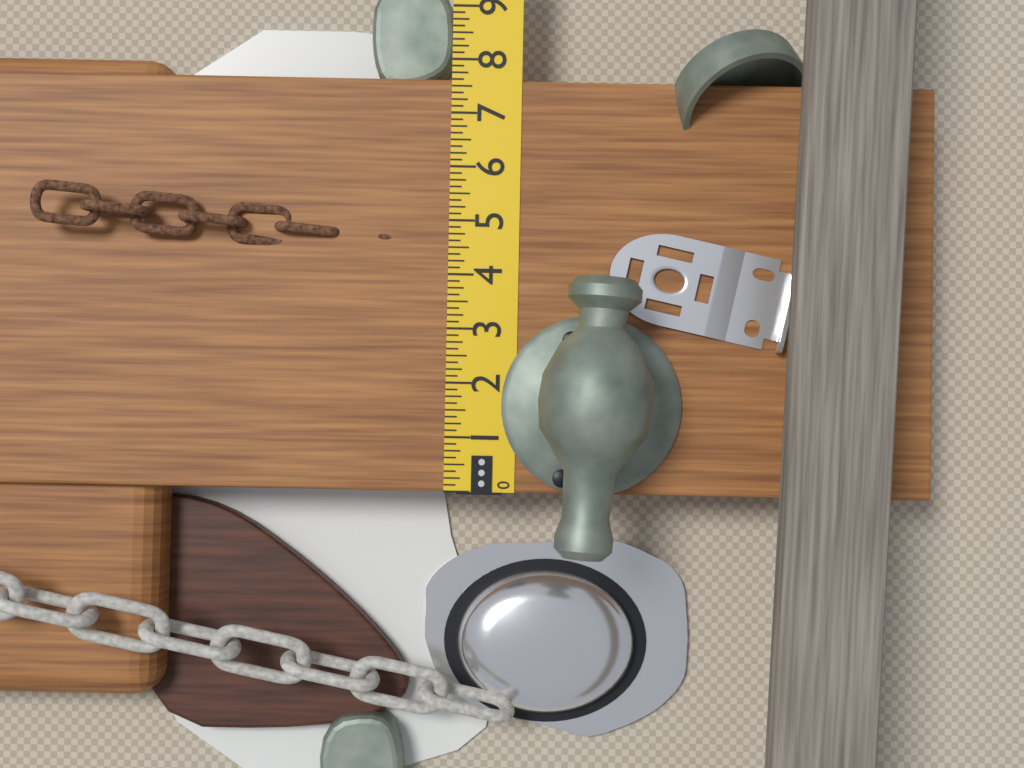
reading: 7.625 in
